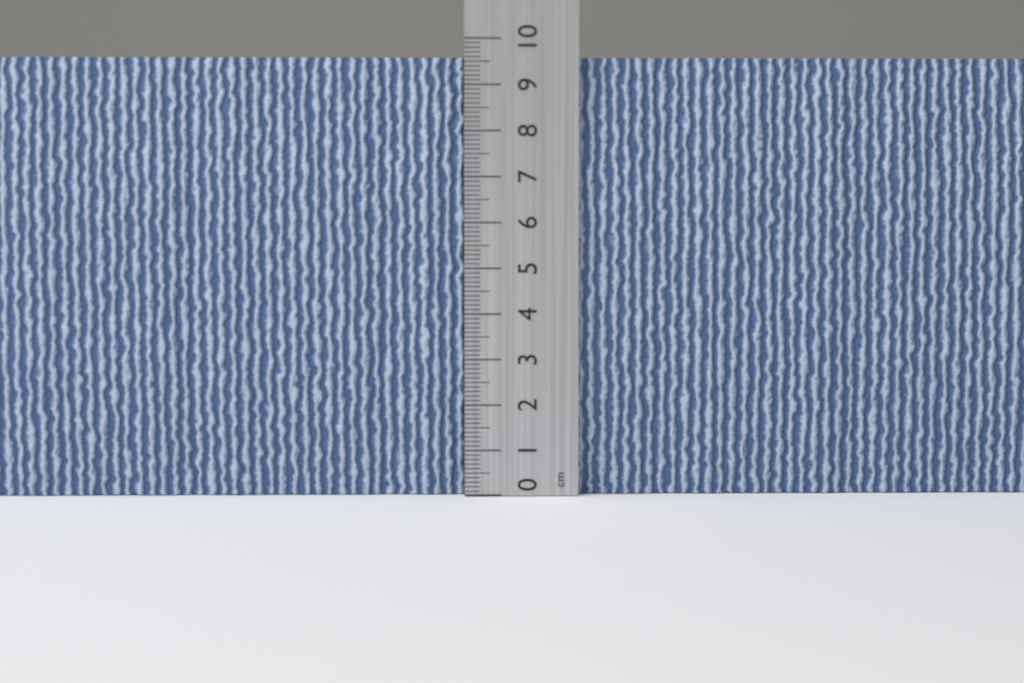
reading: 9.6 cm
